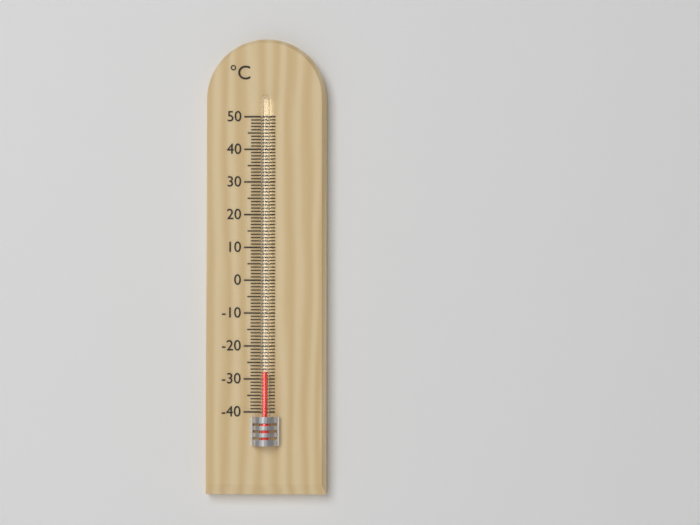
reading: -28 °C
